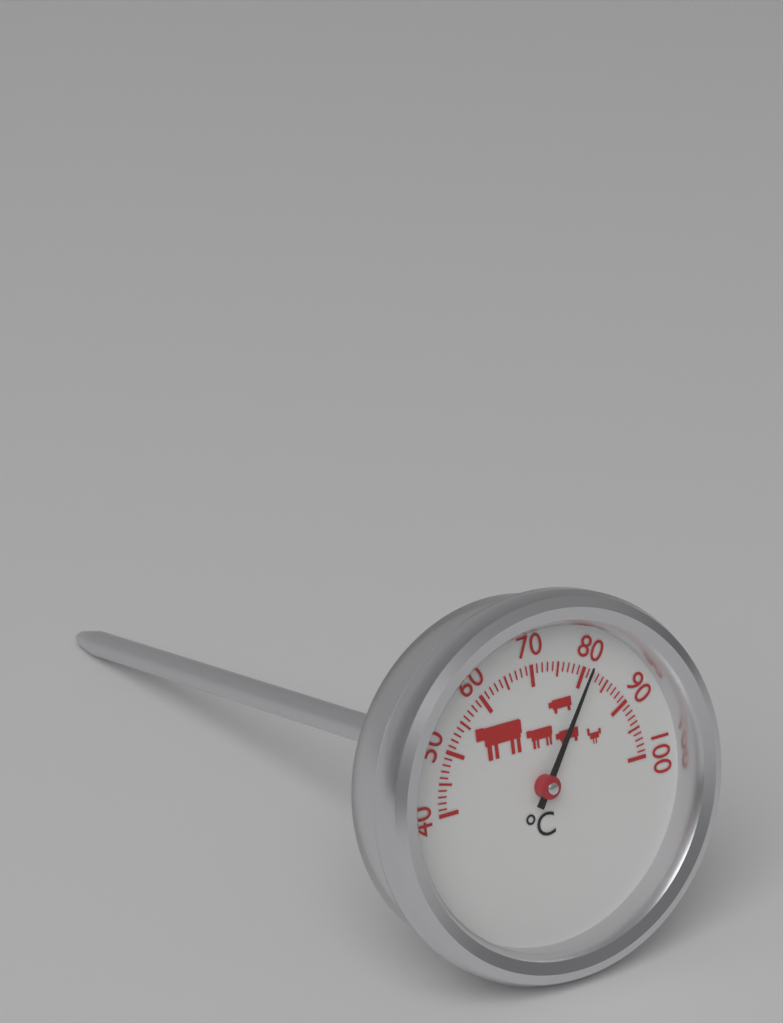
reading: 81 °C
